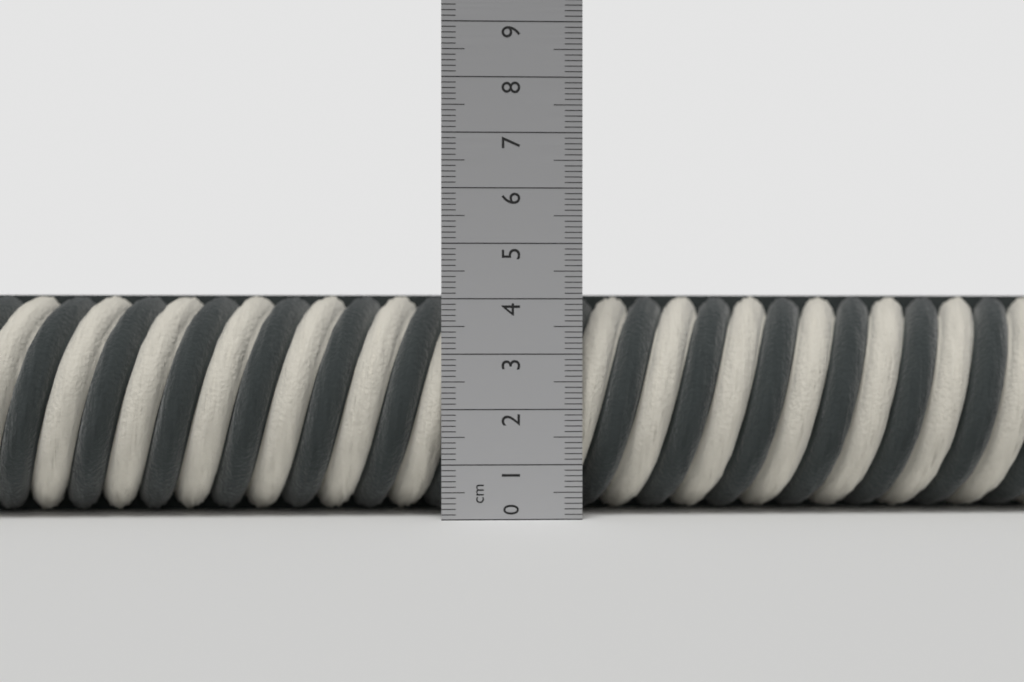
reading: 4.1 cm
